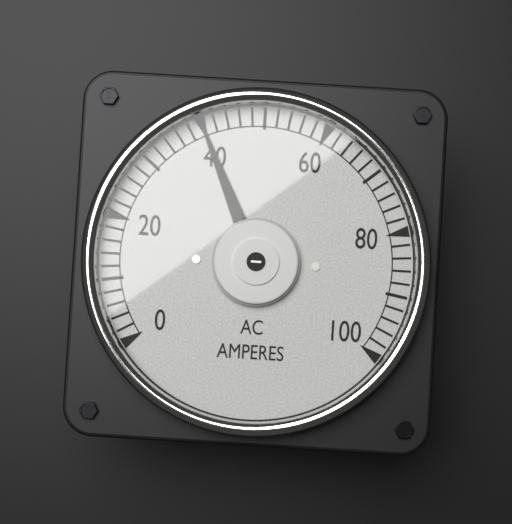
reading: 40 A
